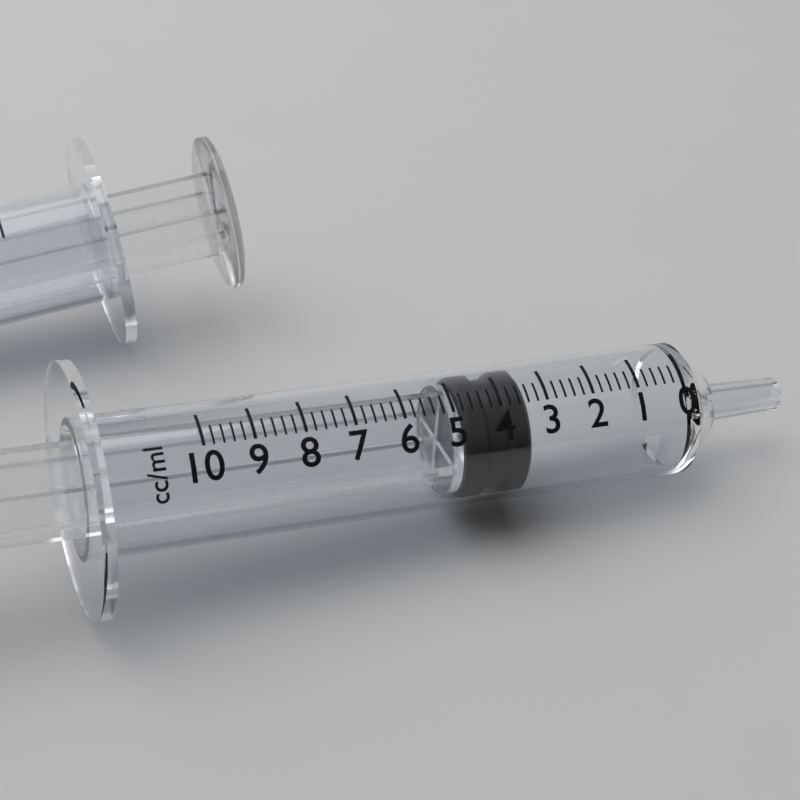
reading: 3.4 ml
